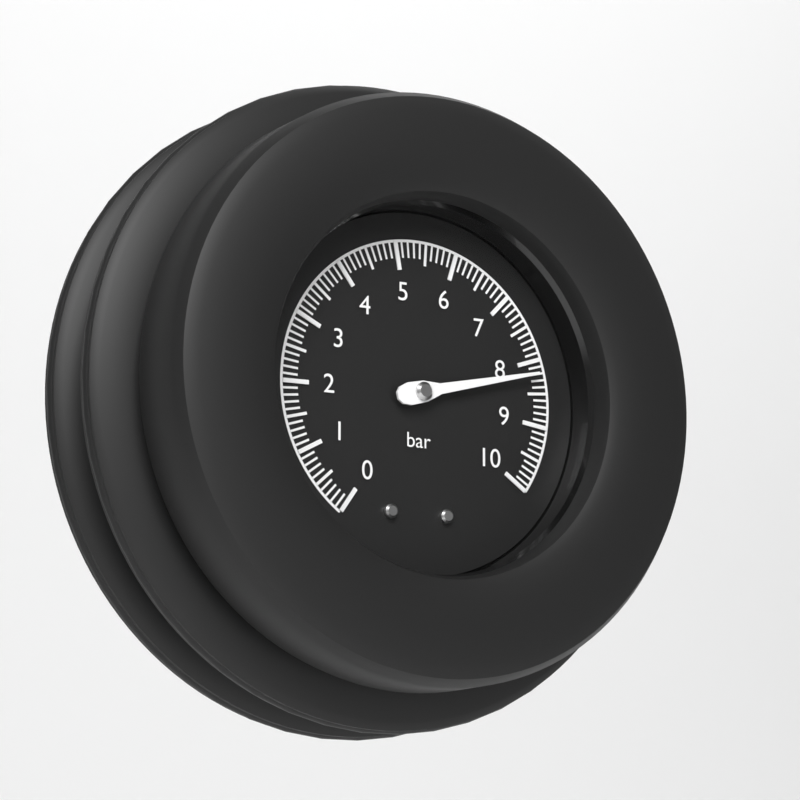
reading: 8.2 bar
